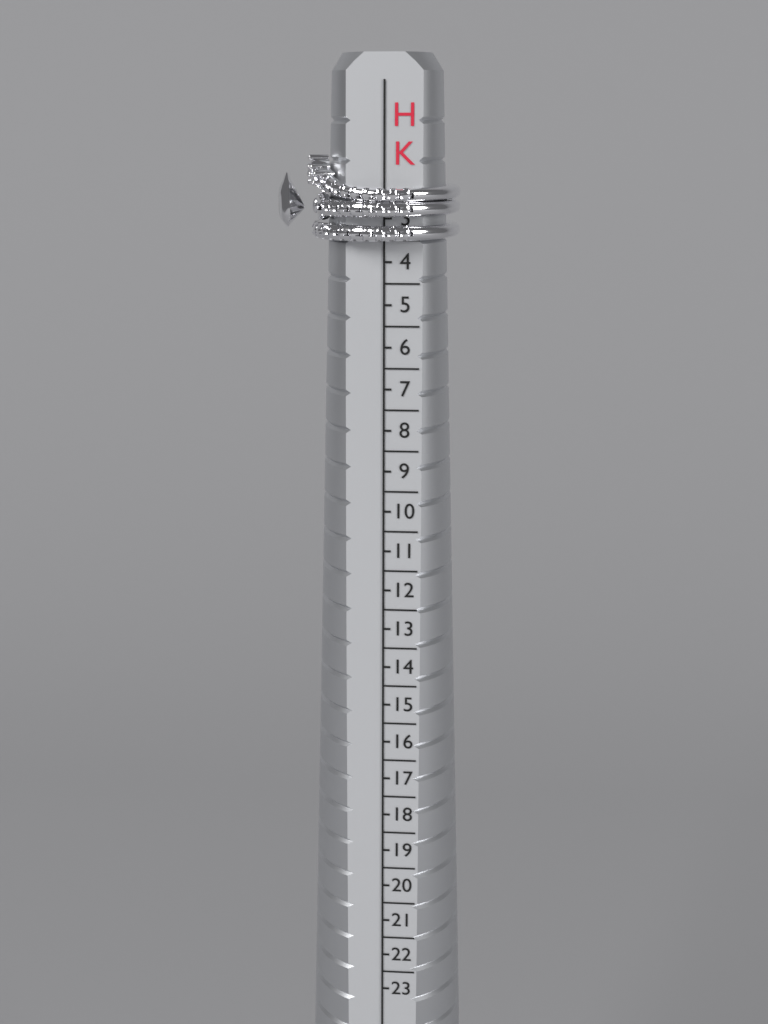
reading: 3.5 HK
